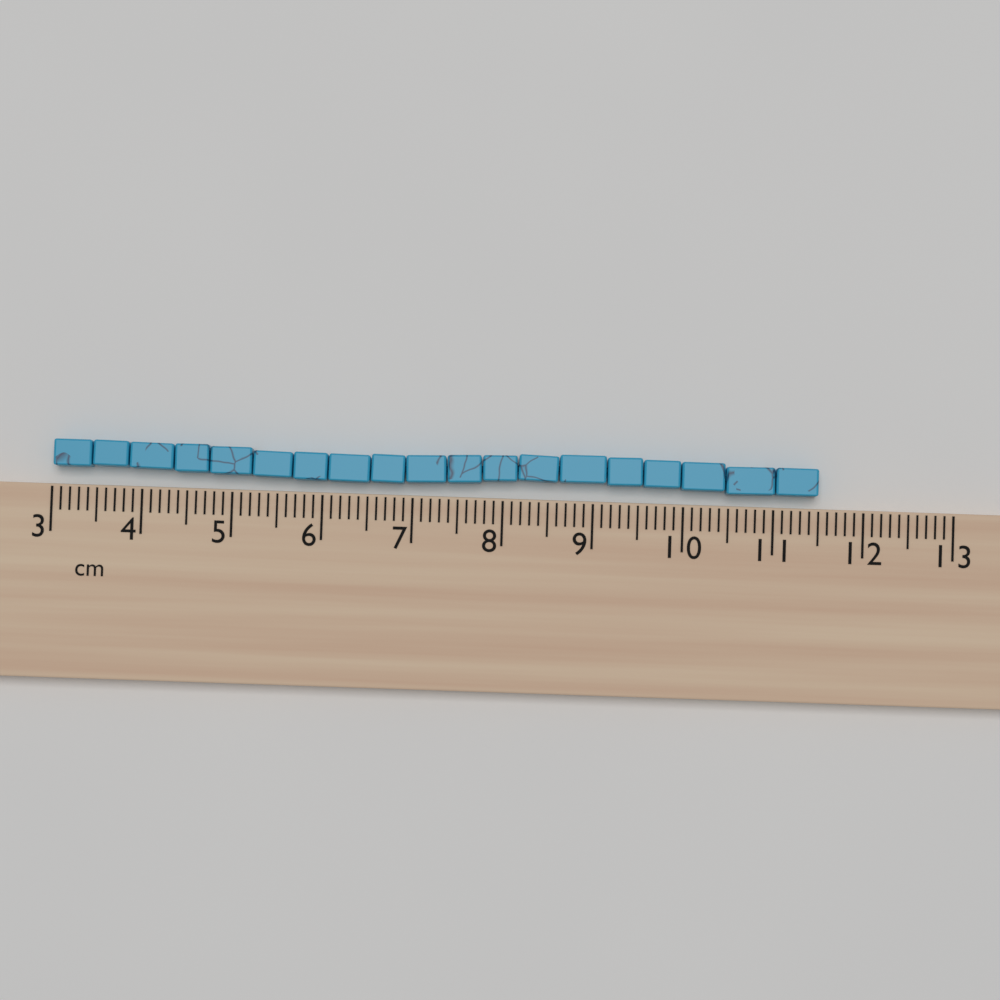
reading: 11.5 cm
